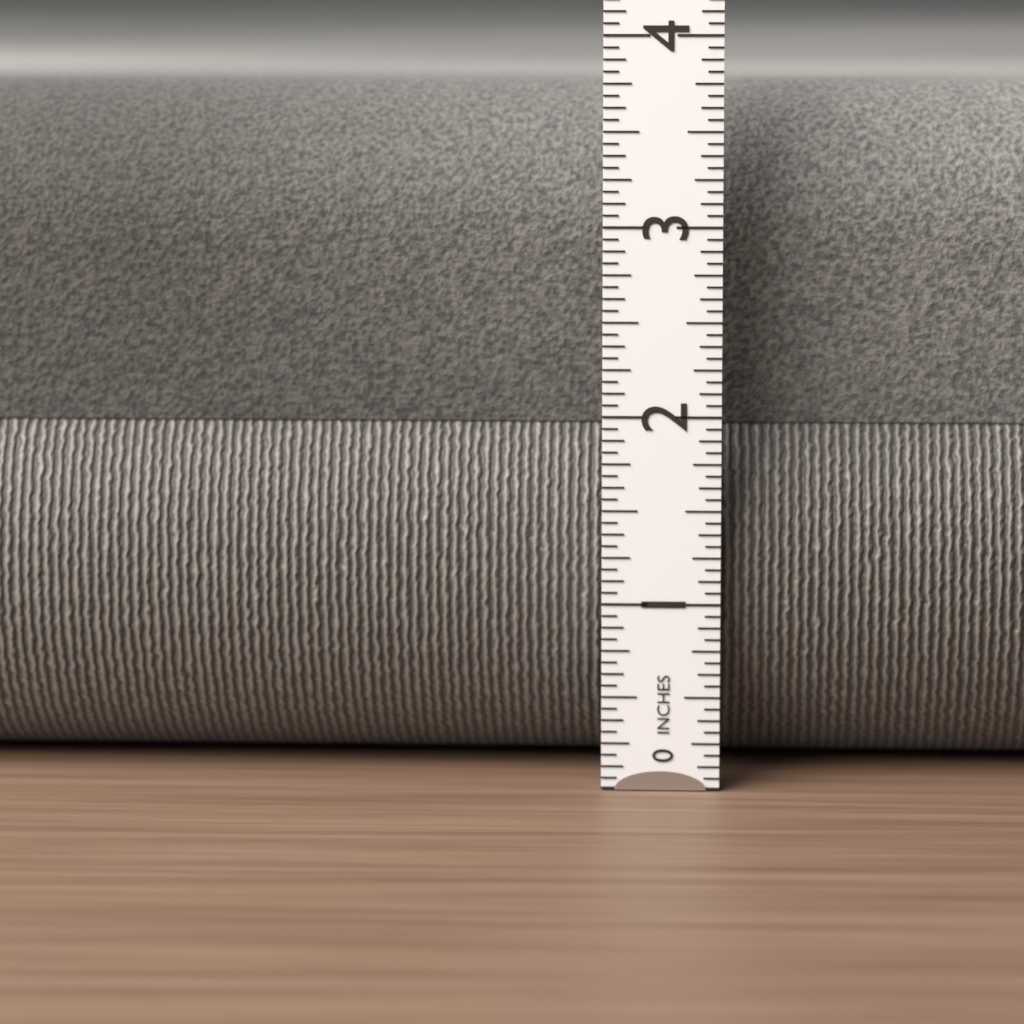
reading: 3.7500 in
